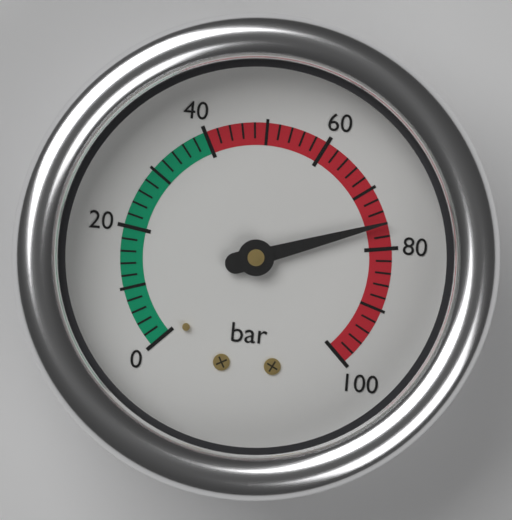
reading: 76 bar
